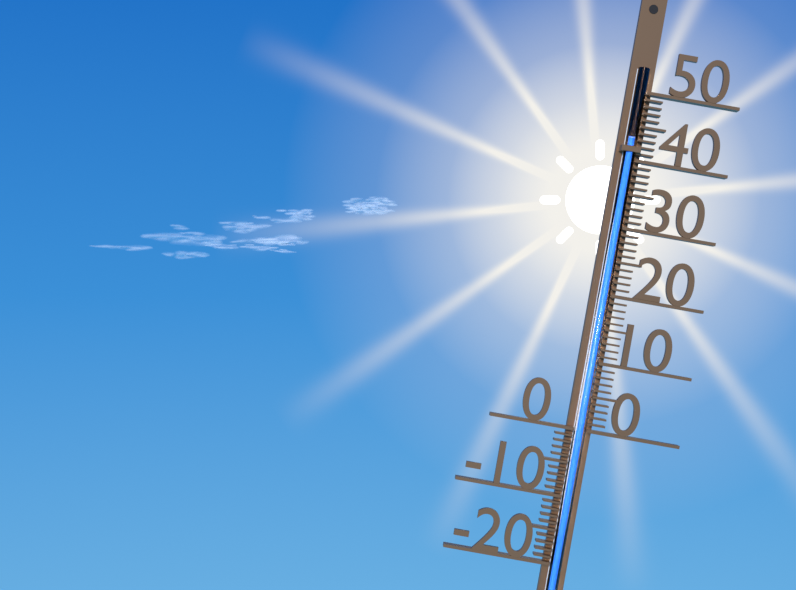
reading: 43 (no unit)
